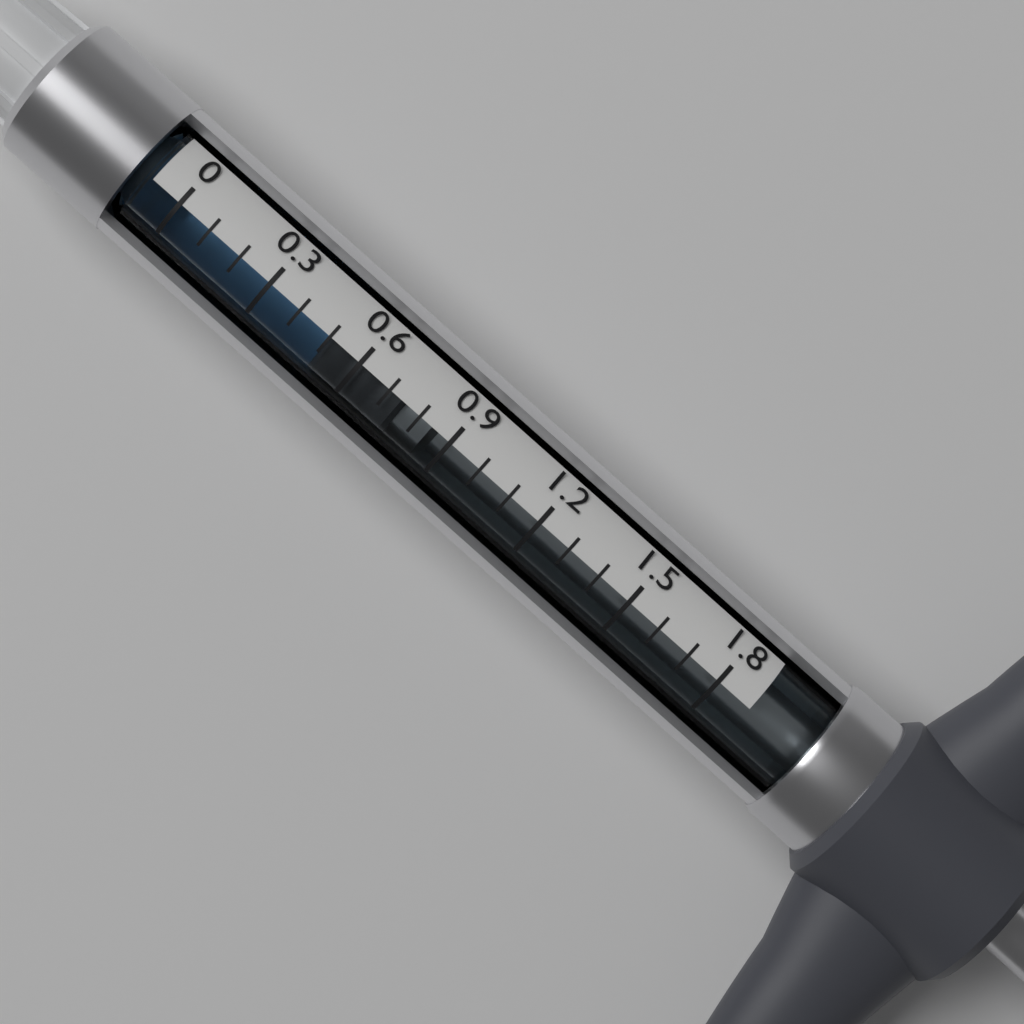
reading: 0.5 (no unit)
